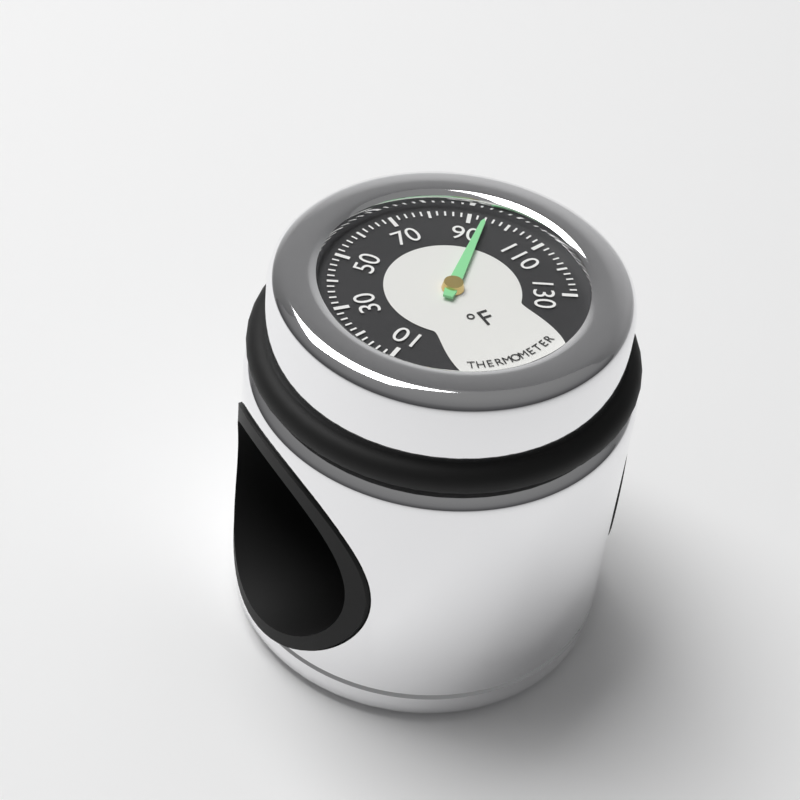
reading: 94 °F
